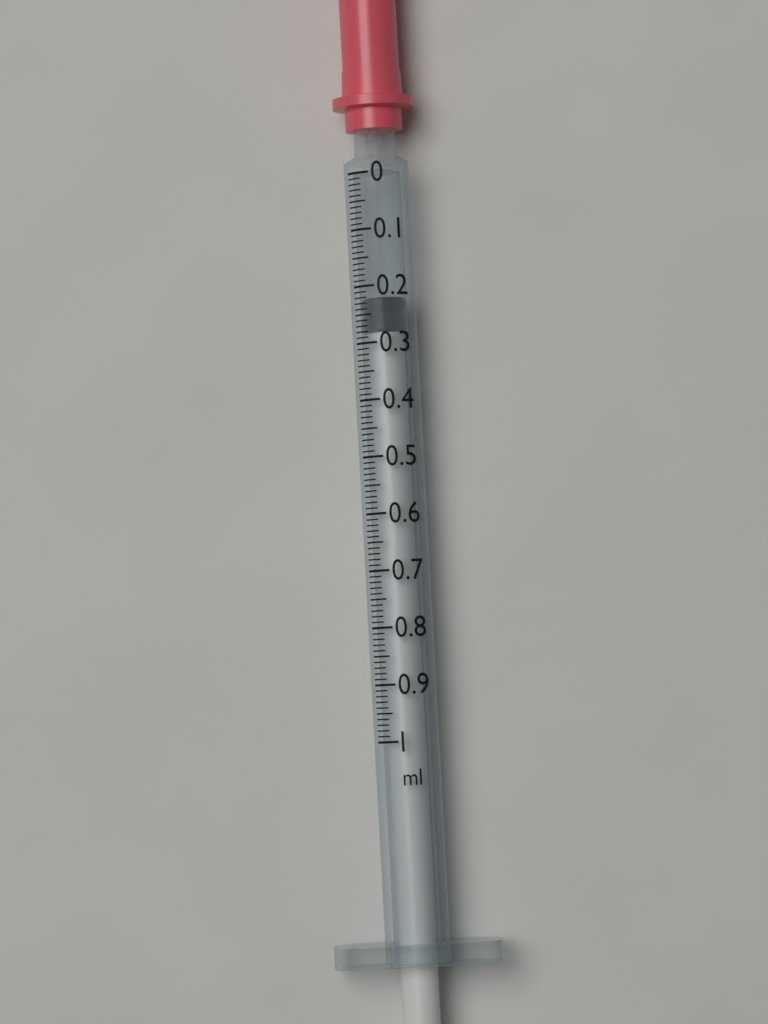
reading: 0.22 ml
